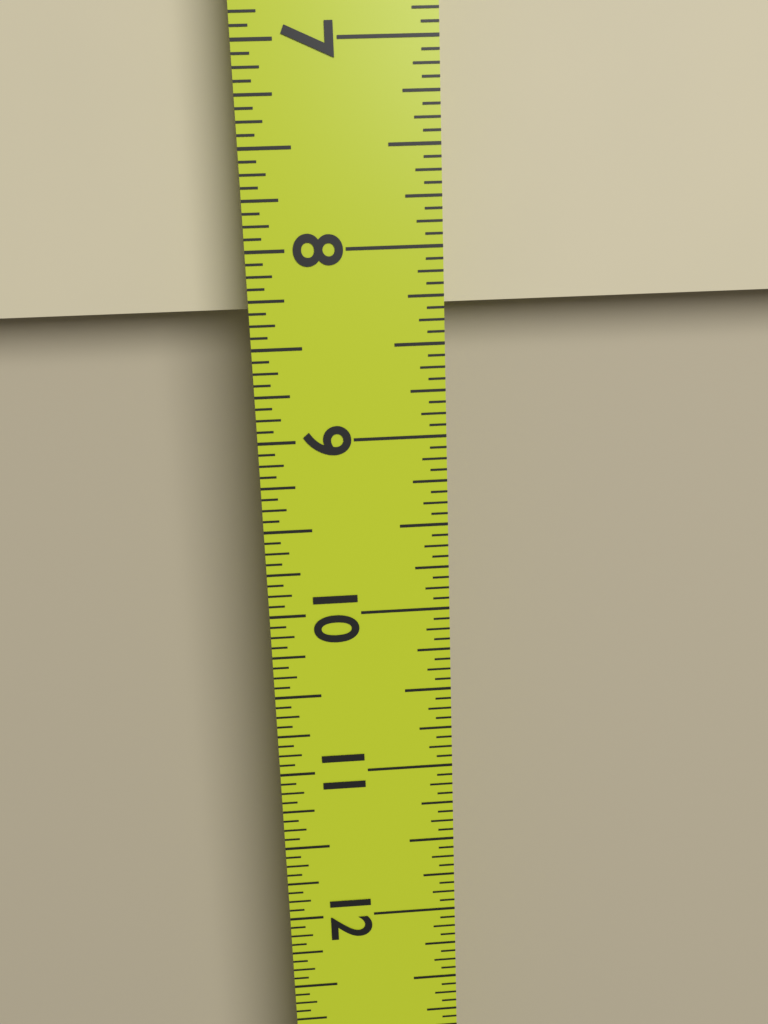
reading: 8.3125 in
